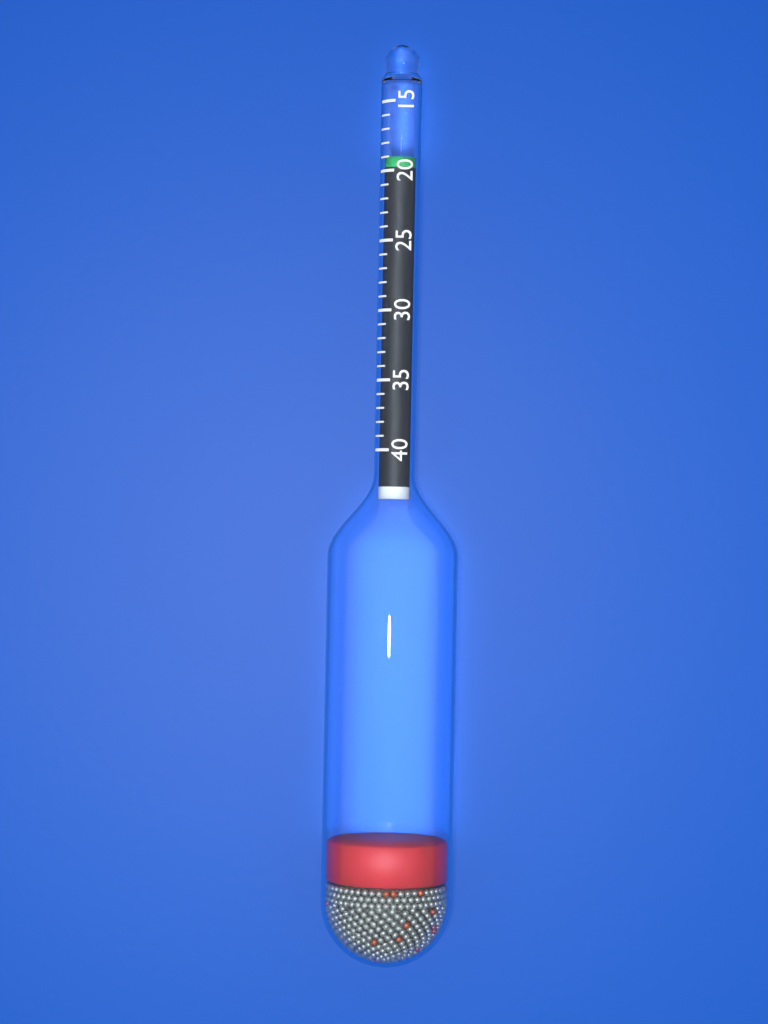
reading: 19 (no unit)
